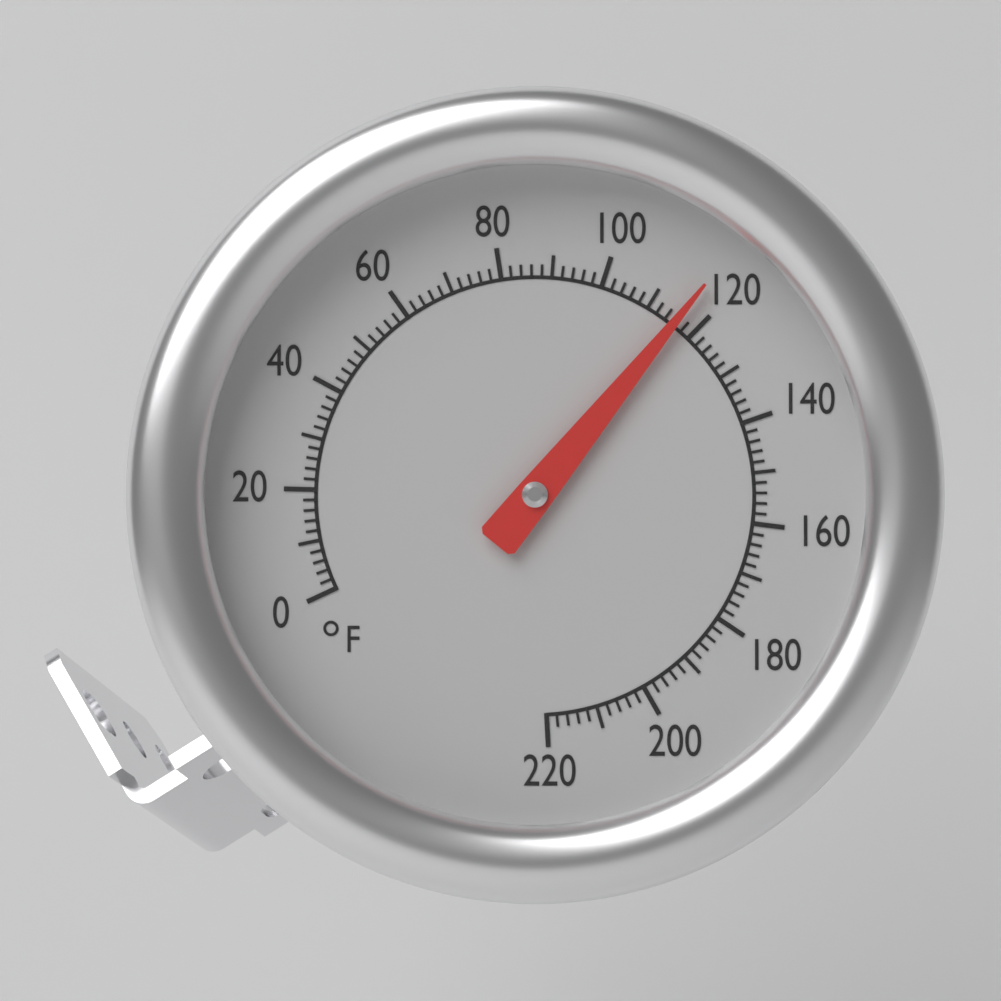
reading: 116 °F
